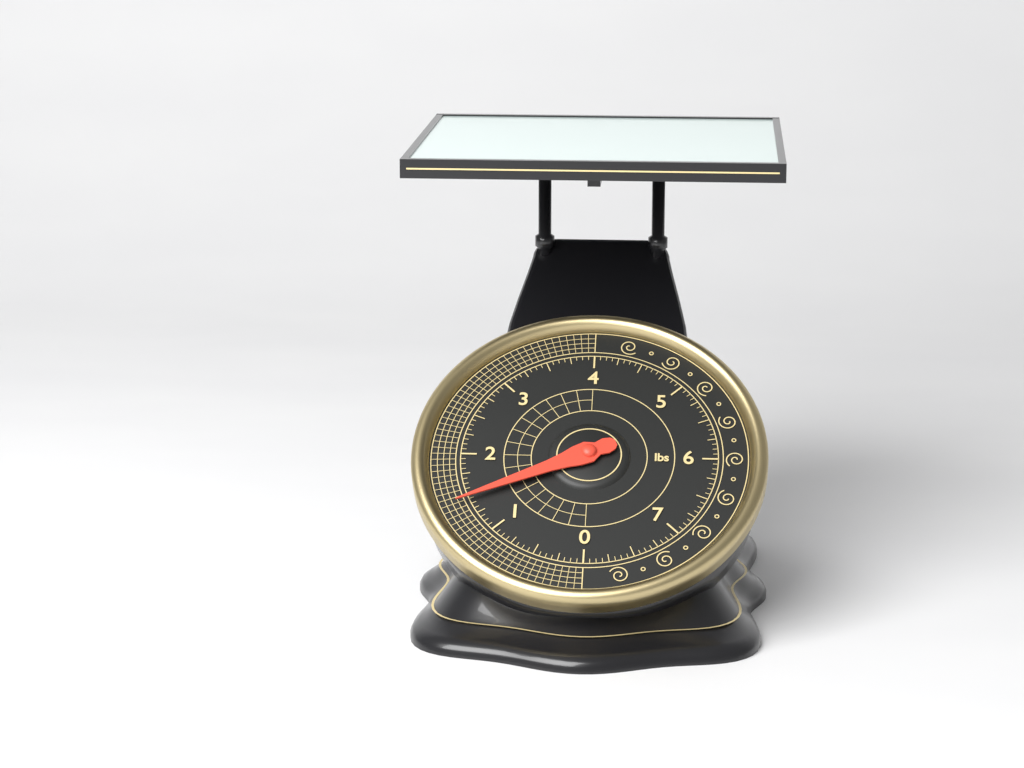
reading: 1.4375 lbs
